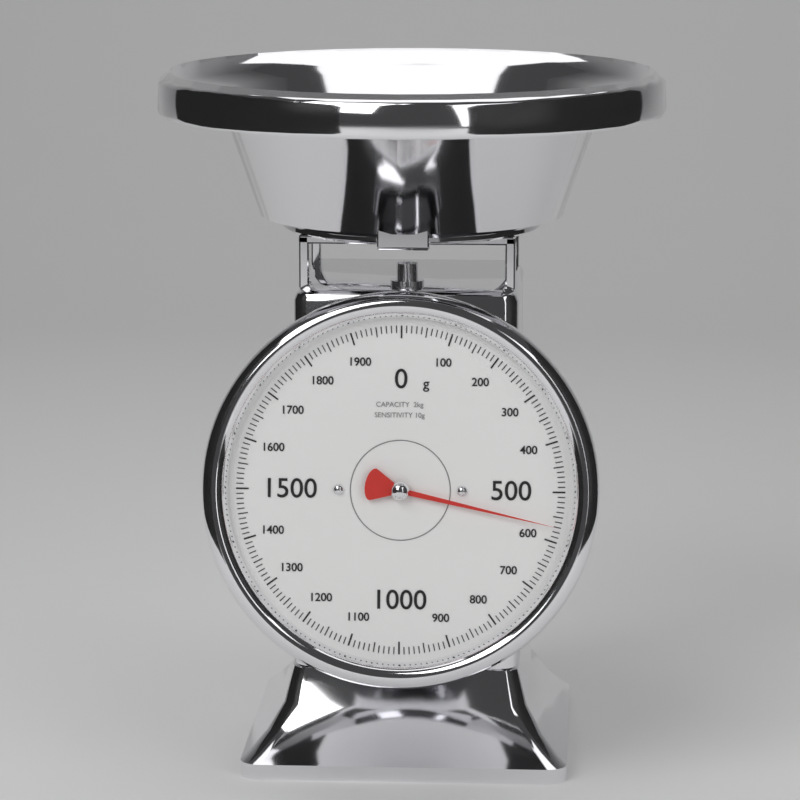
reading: 570 g
